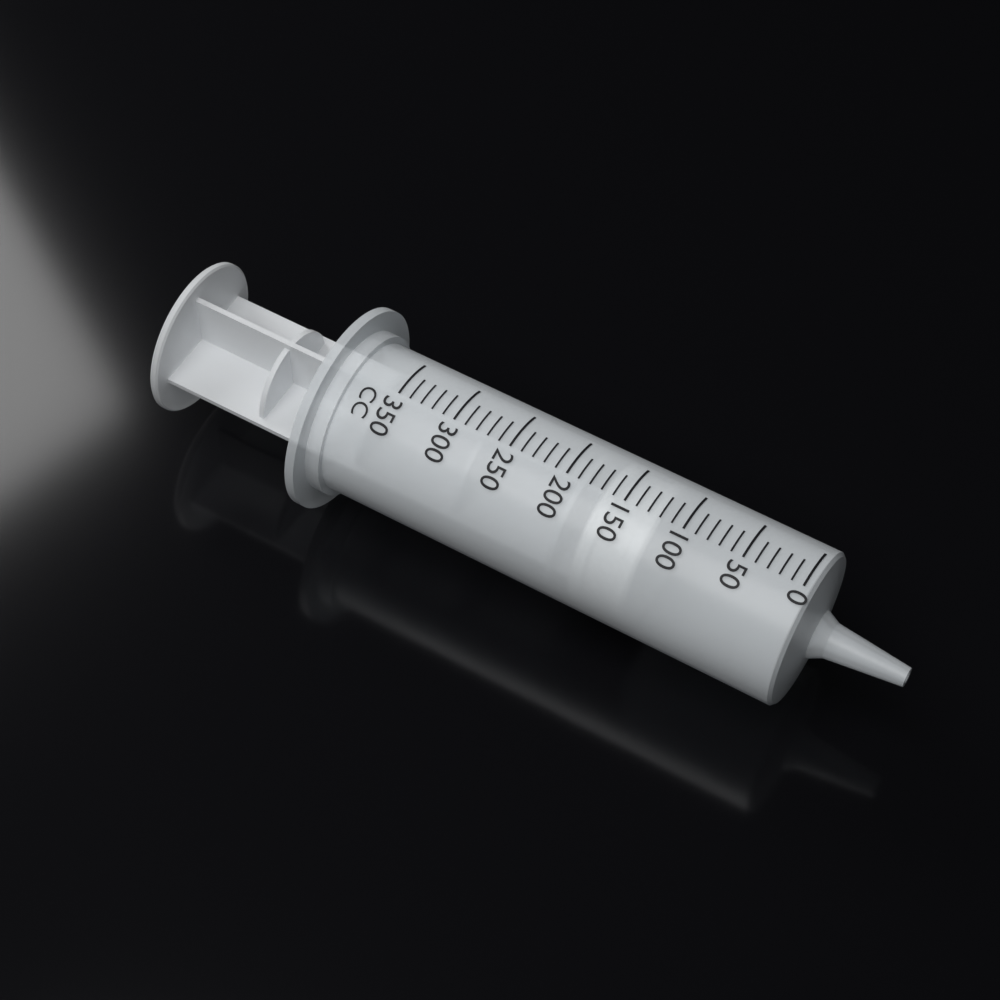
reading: 120 cc
